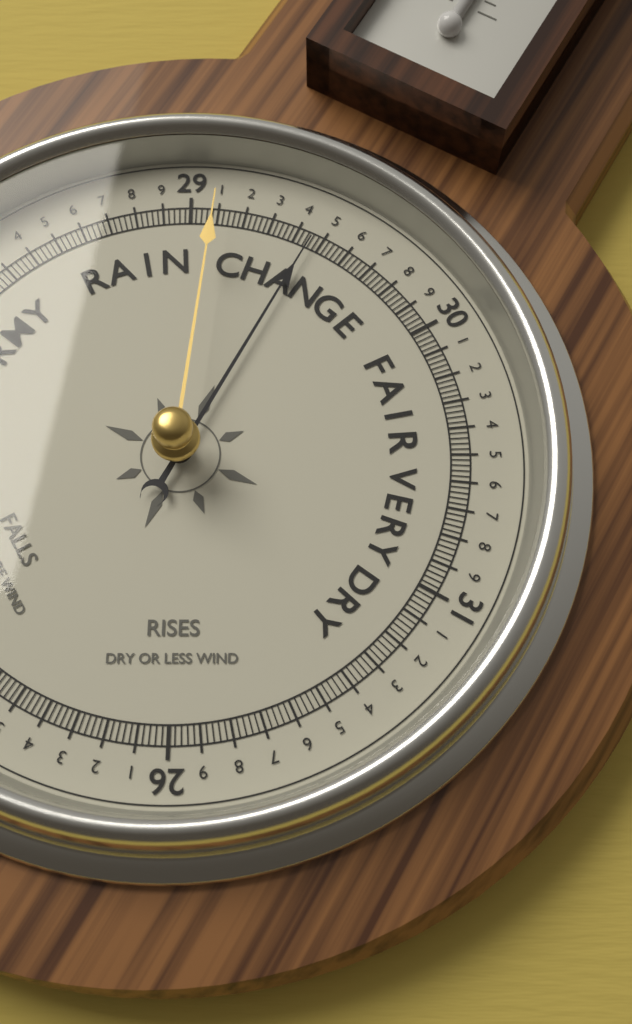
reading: 29.46 (no unit)
